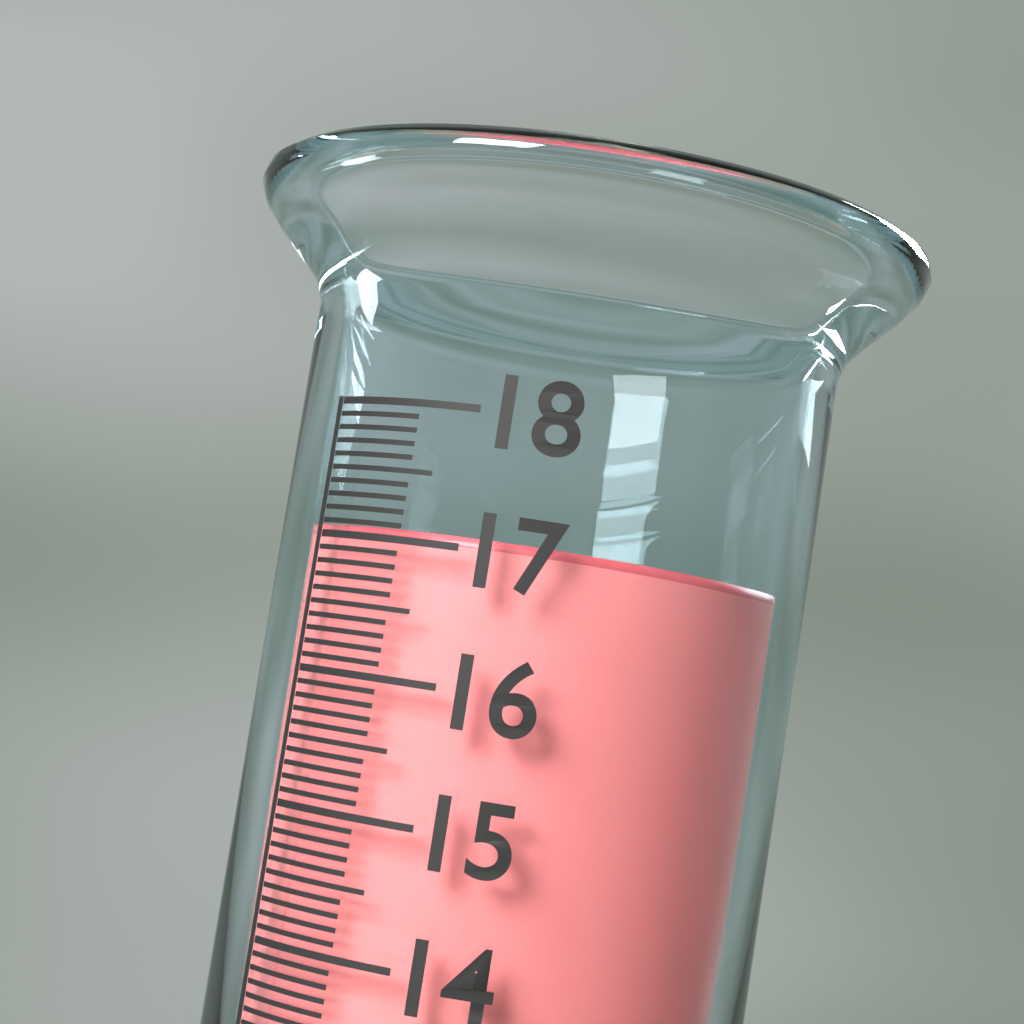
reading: 17.1 (no unit)
